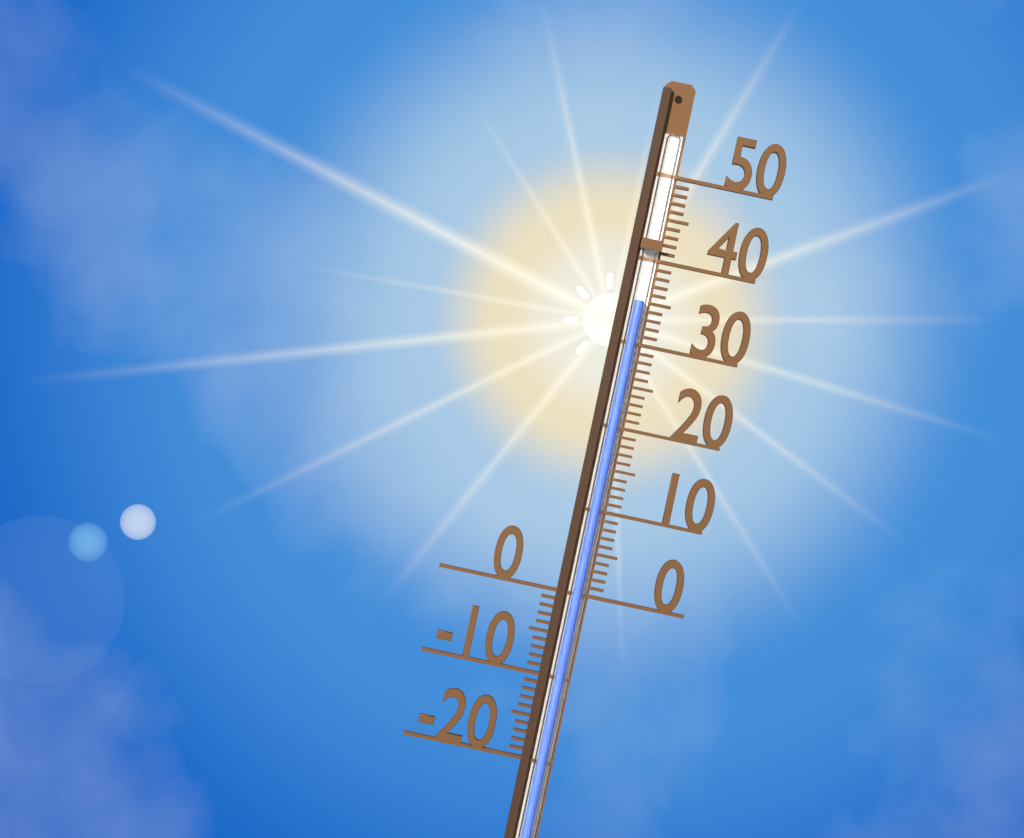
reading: 35 (no unit)
